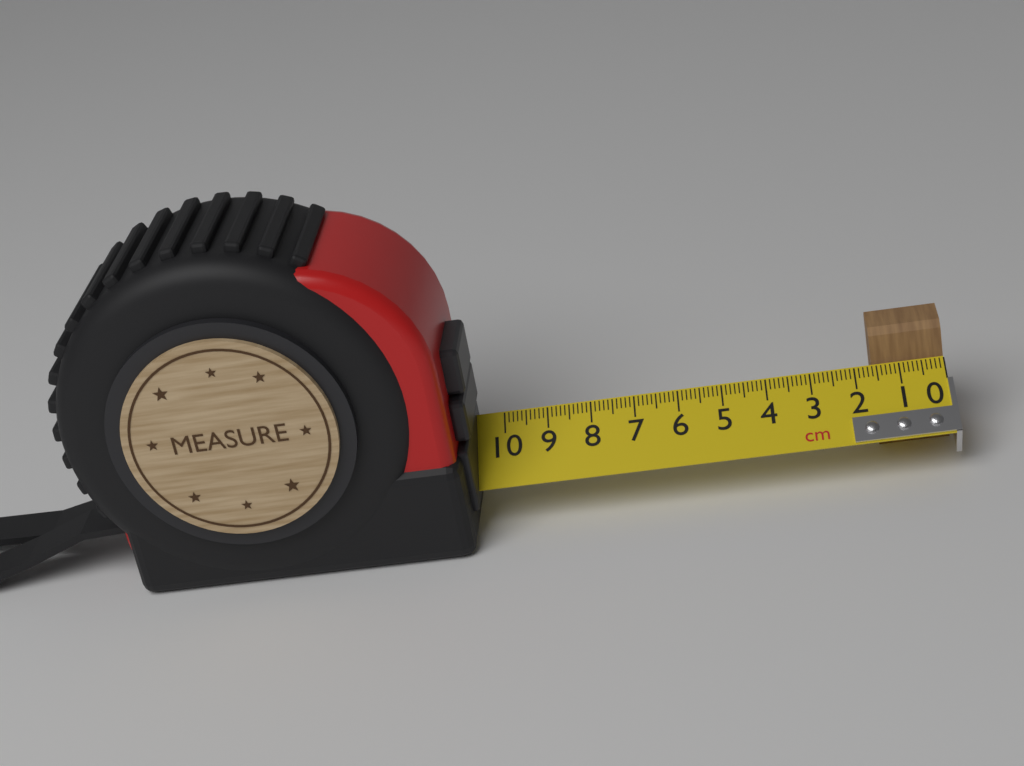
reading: 1.6 cm
